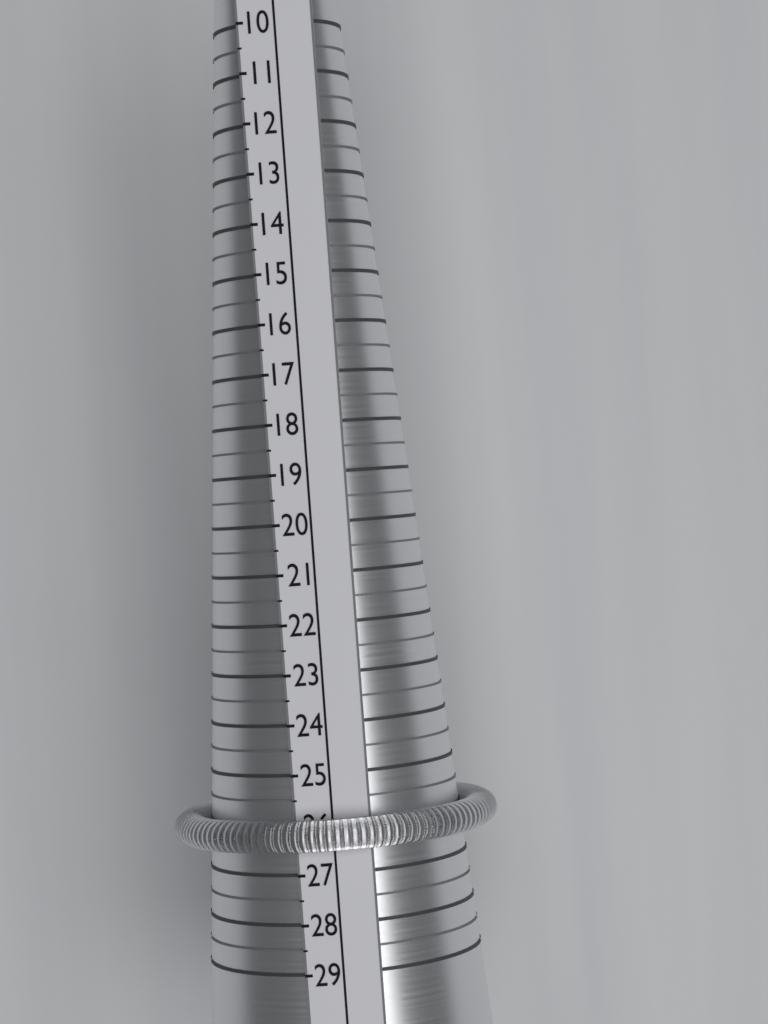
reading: 26.5 (no unit)
